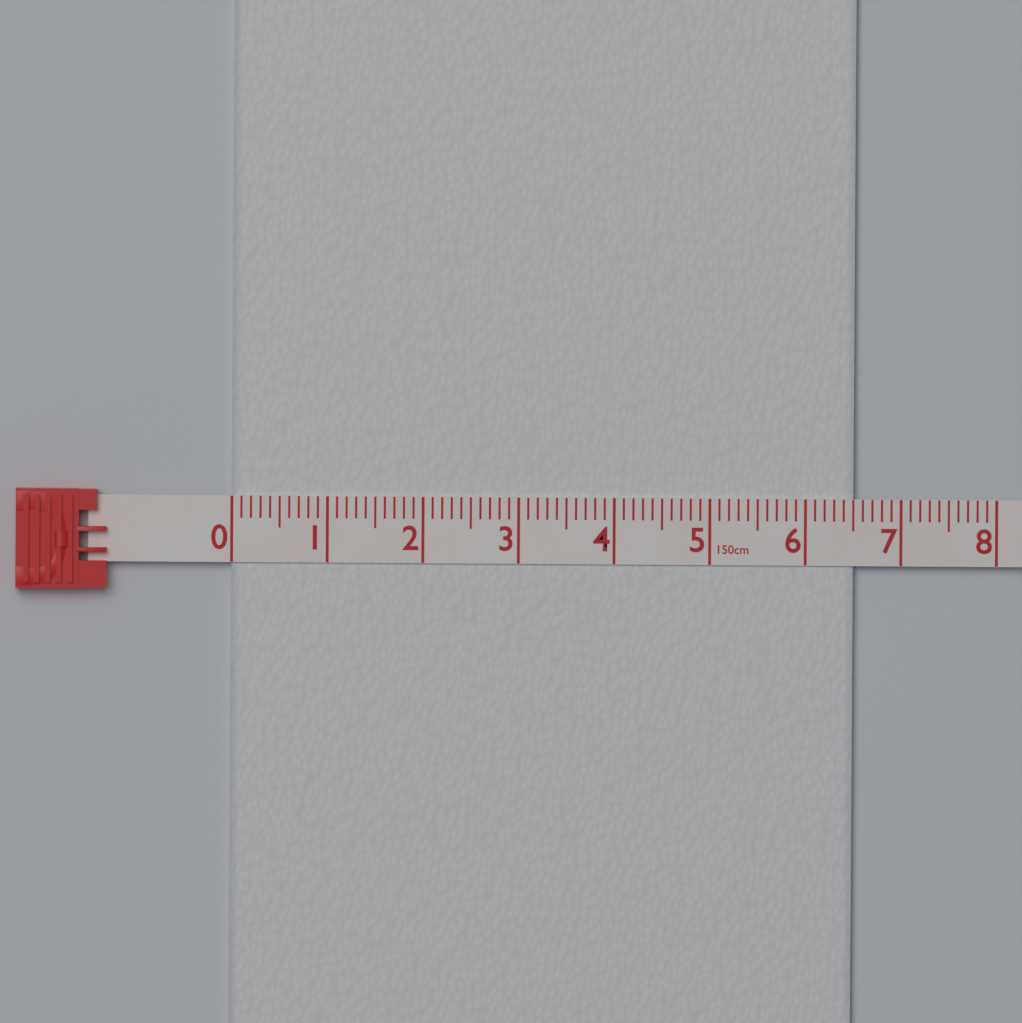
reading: 6.5 cm
